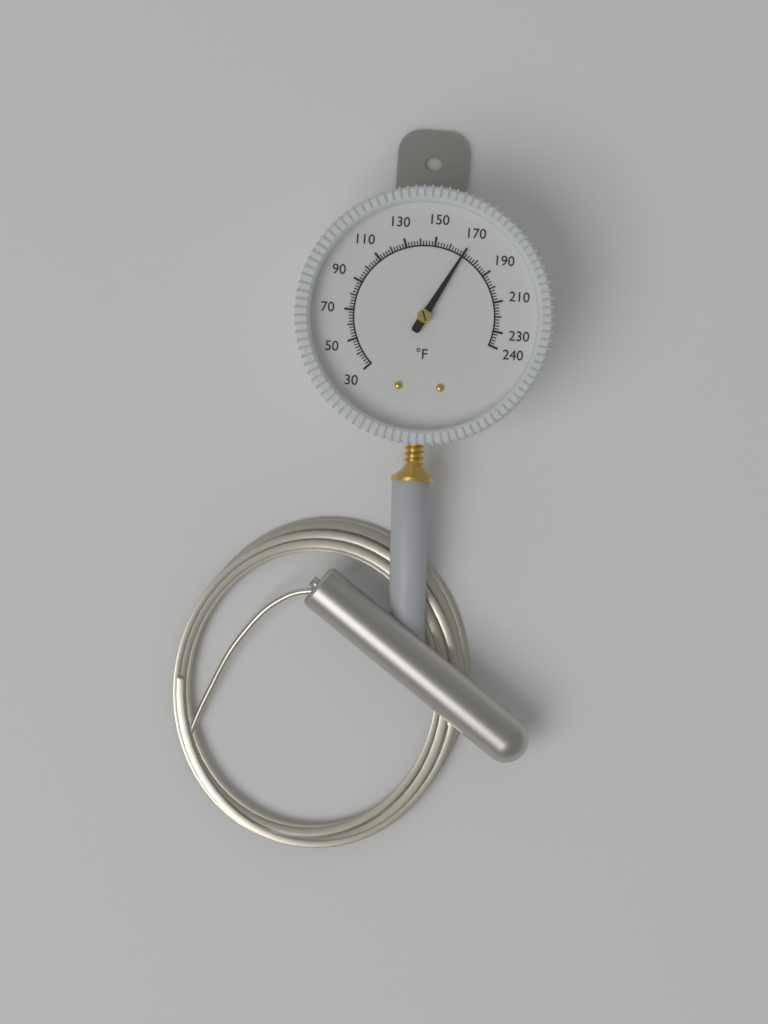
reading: 170 °F
